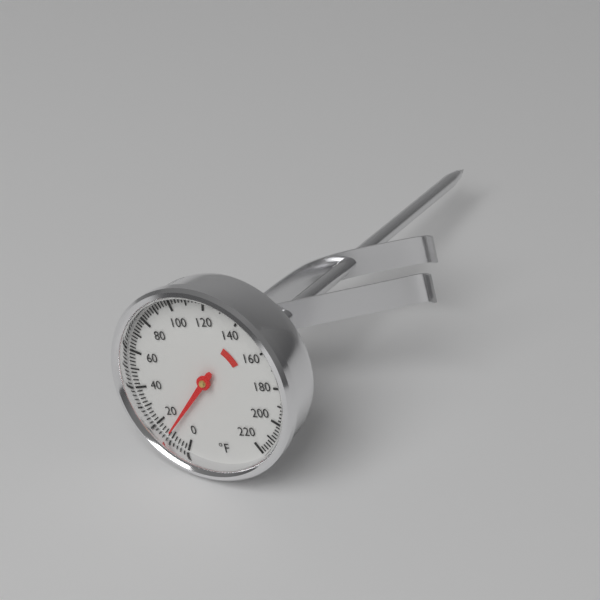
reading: 12 °F
